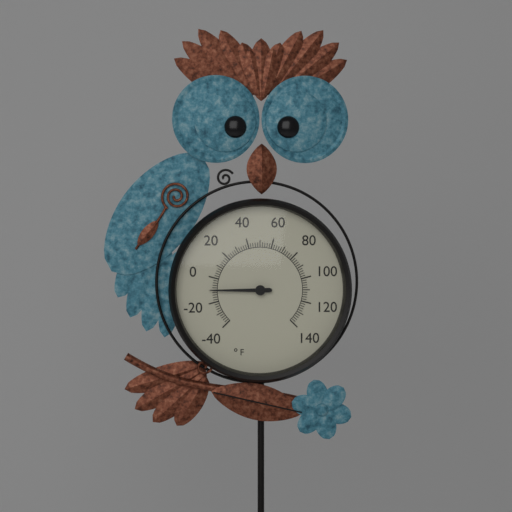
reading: -10 °F
